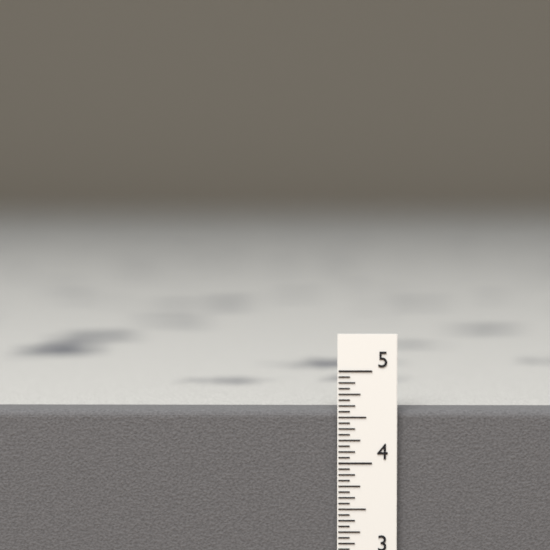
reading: 4.5625 in
